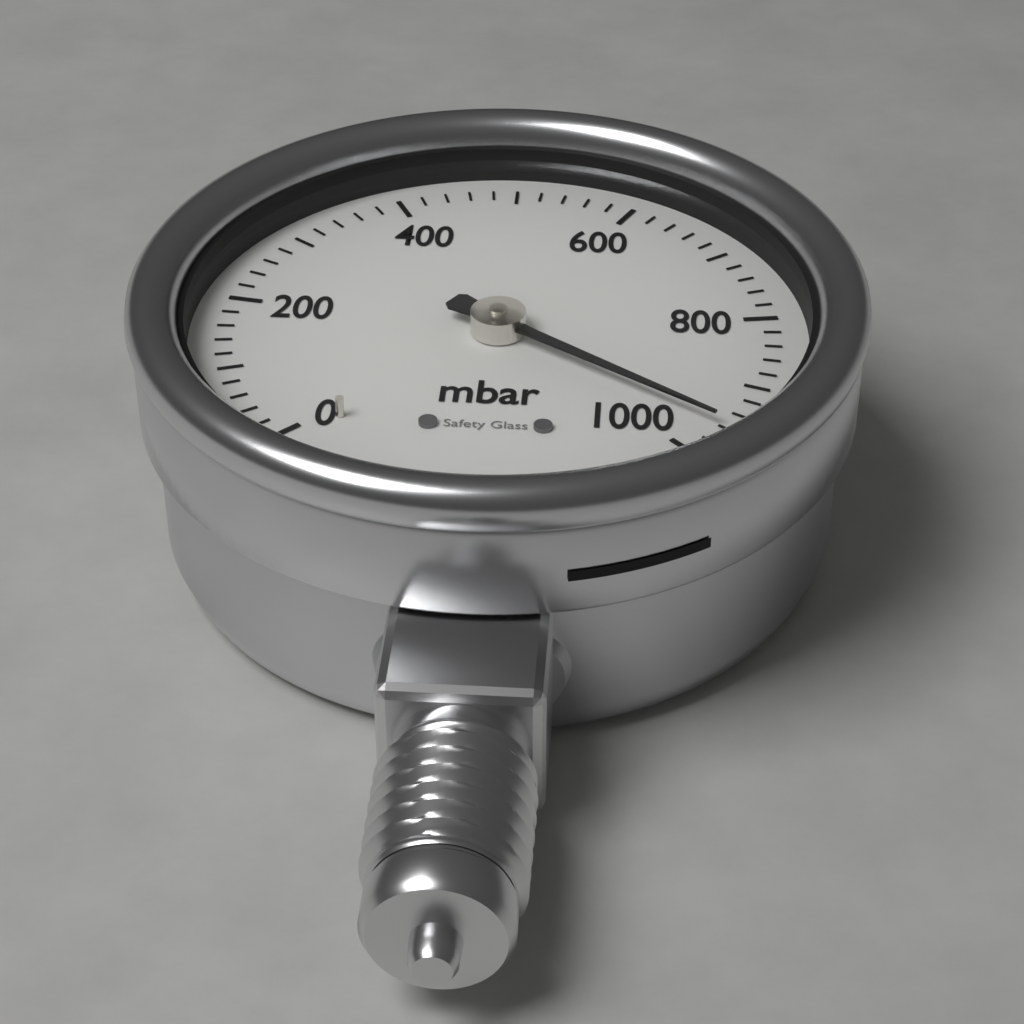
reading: 960 mbar
